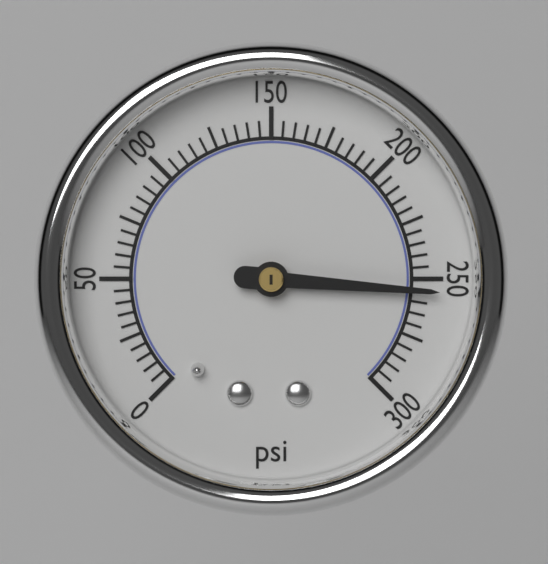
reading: 255 psi
